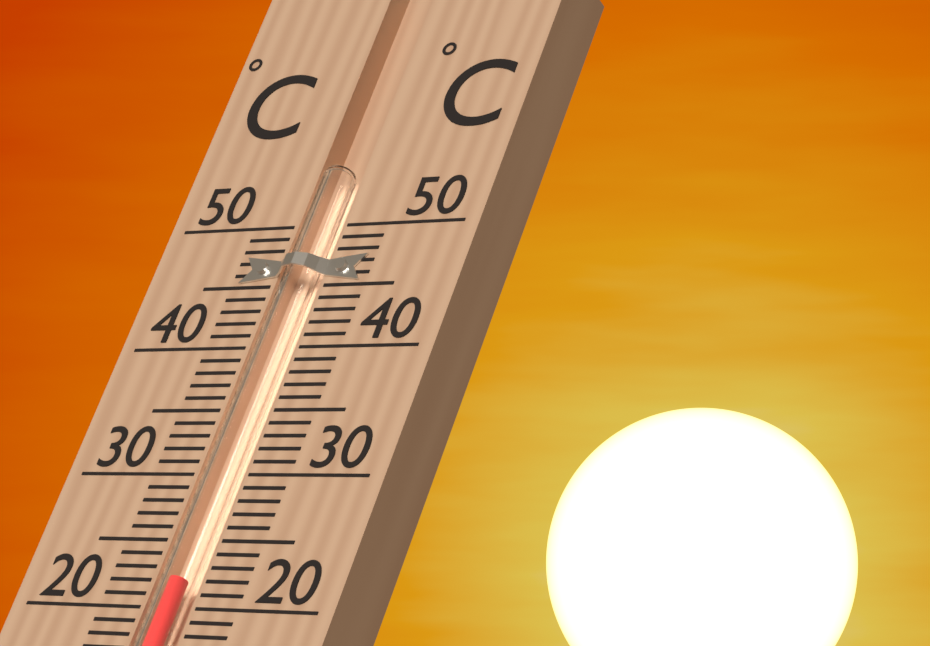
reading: 22 °C
